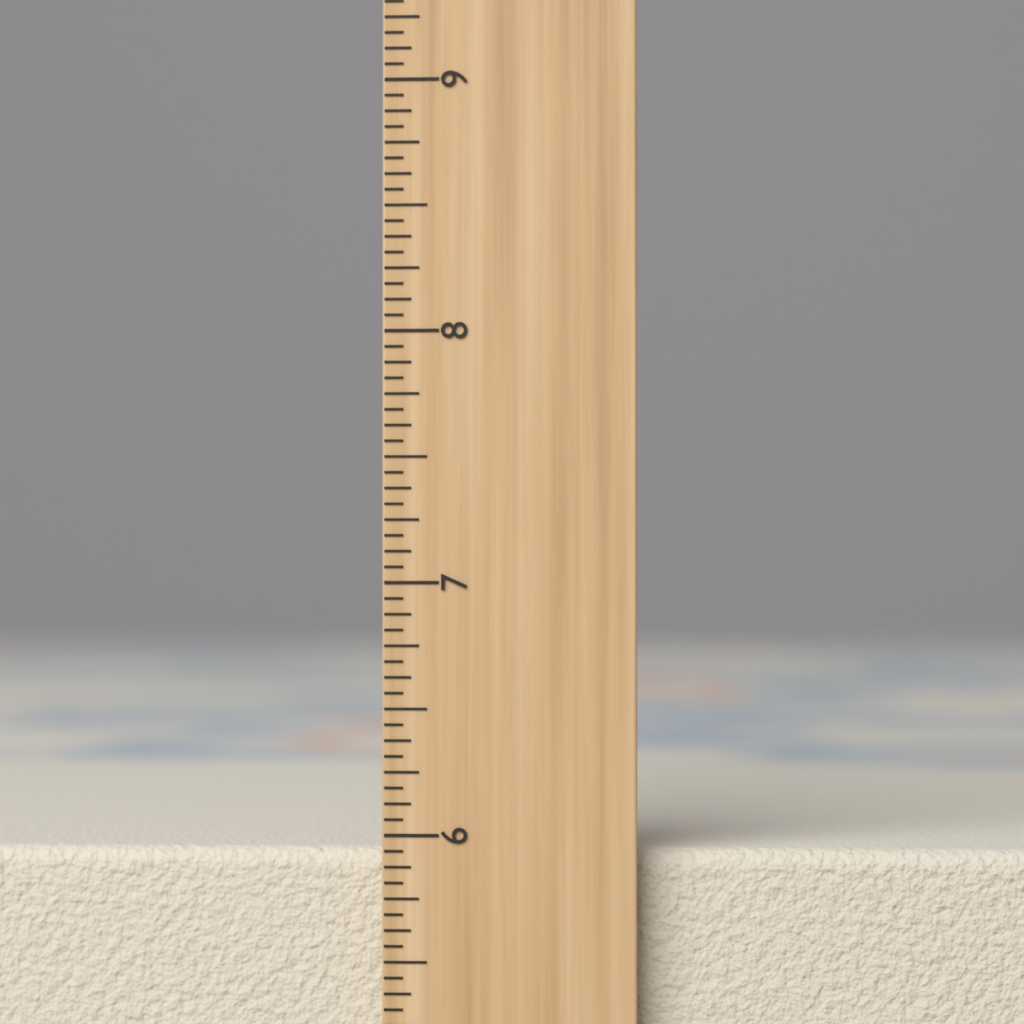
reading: 5.9375 inch
